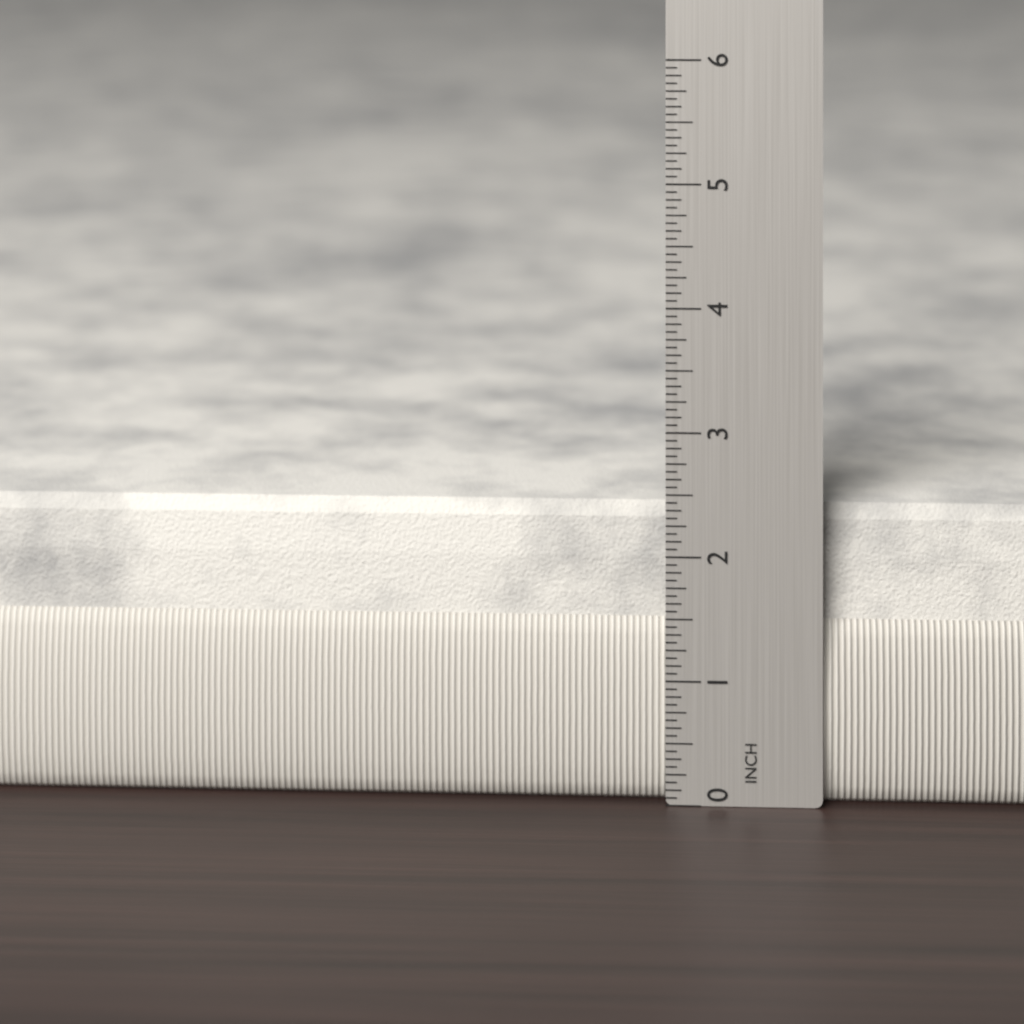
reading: 2.3750 in
